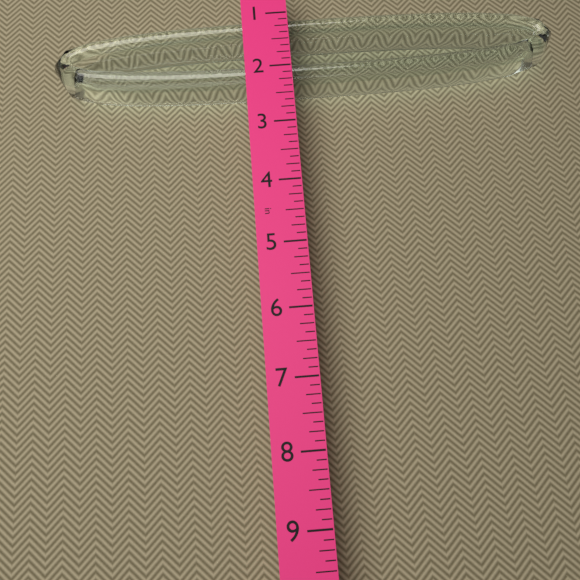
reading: 2.250 in
